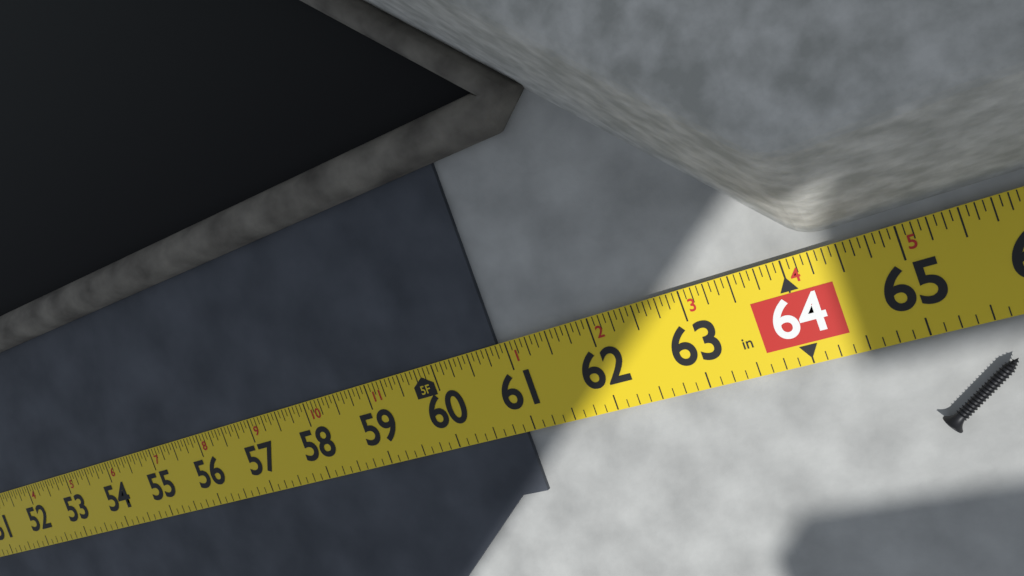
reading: 60.8750 in
